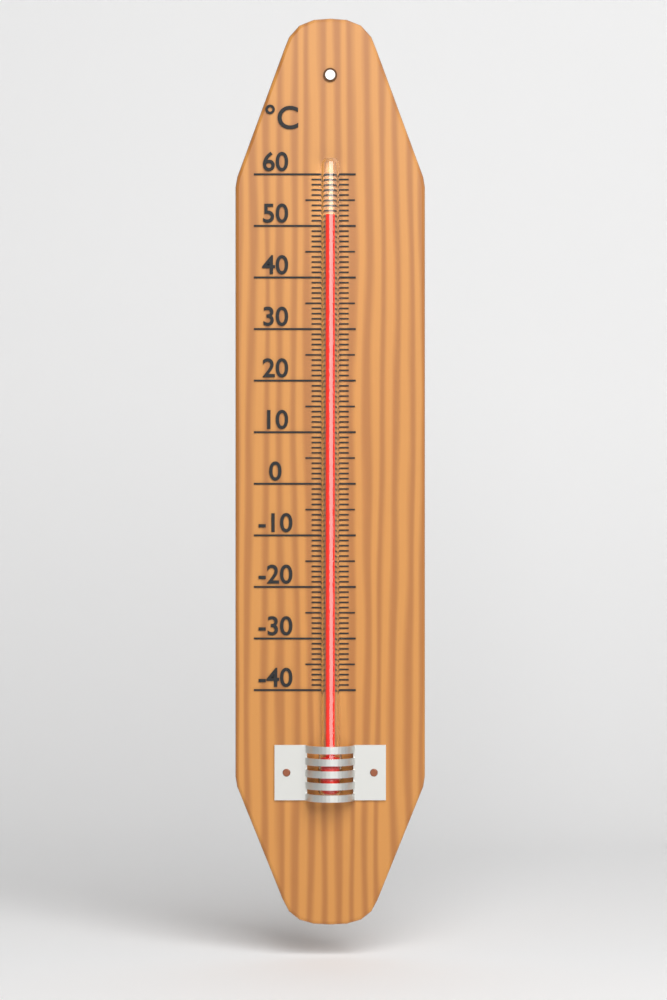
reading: 52 °C
